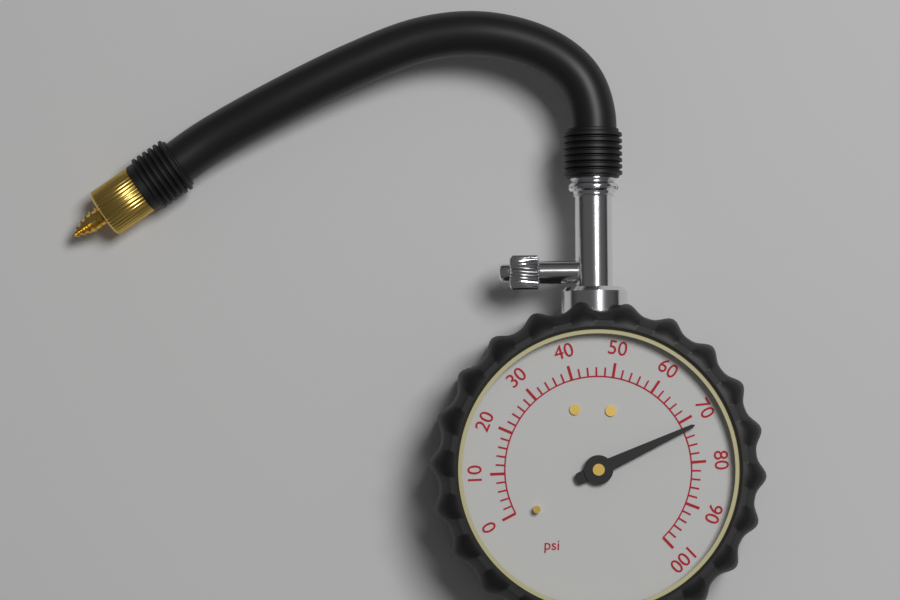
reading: 72 psi
